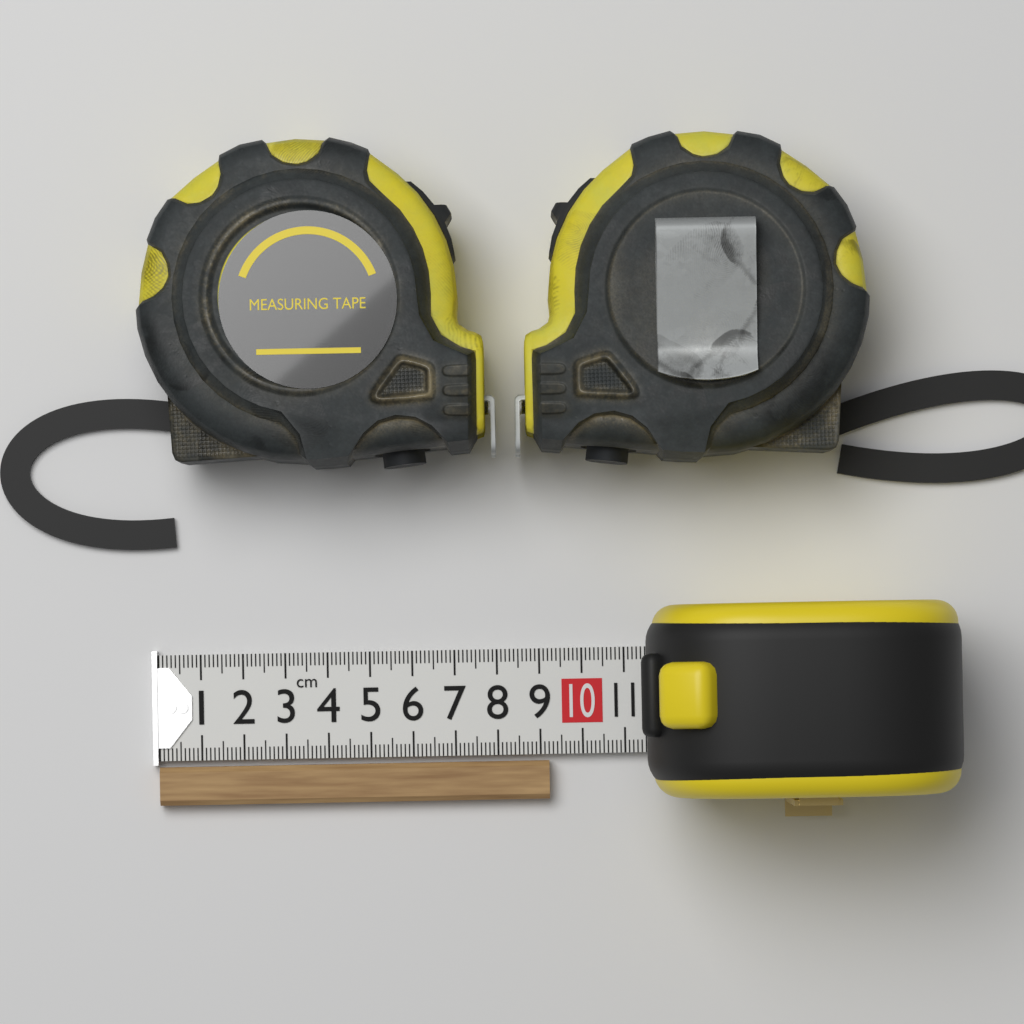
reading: 9.2 cm
